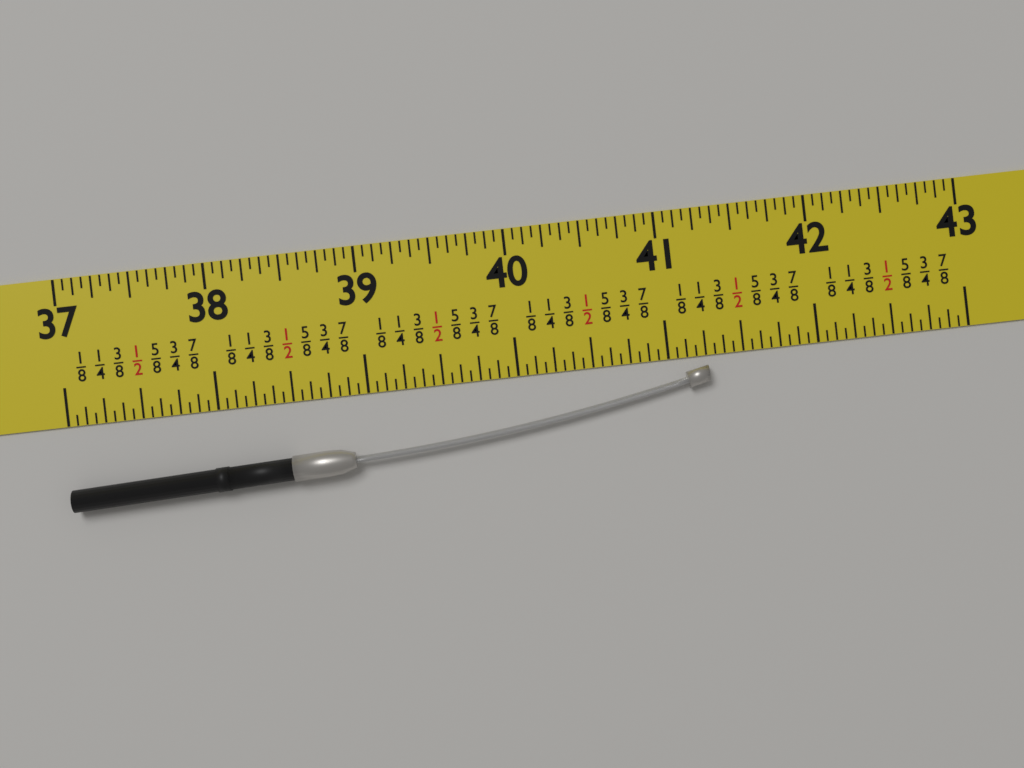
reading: 41.2500 in
